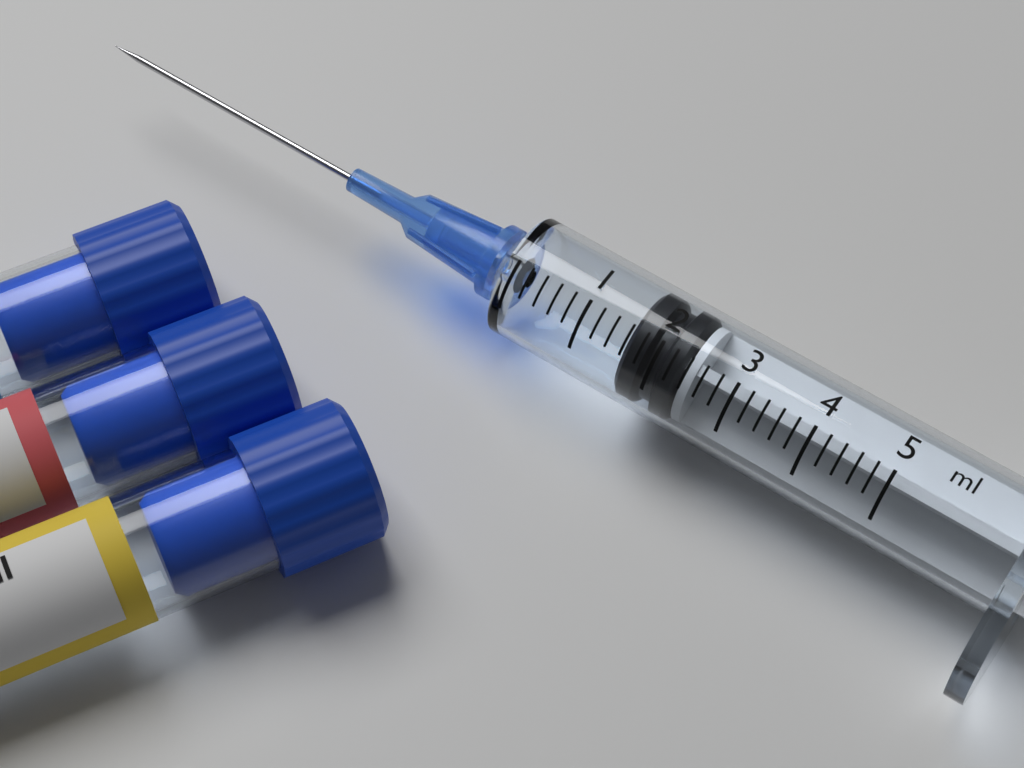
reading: 1.6 ml
